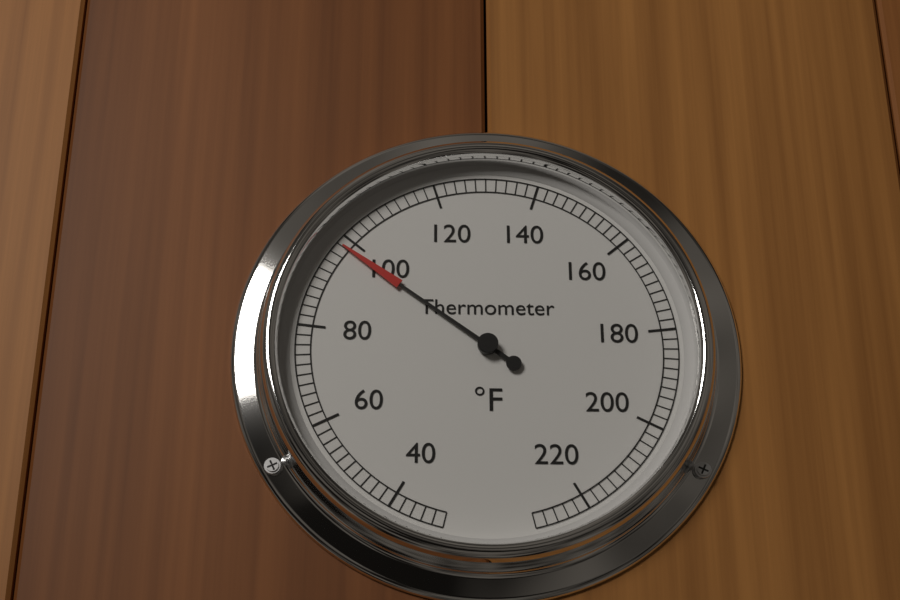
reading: 98 °F
